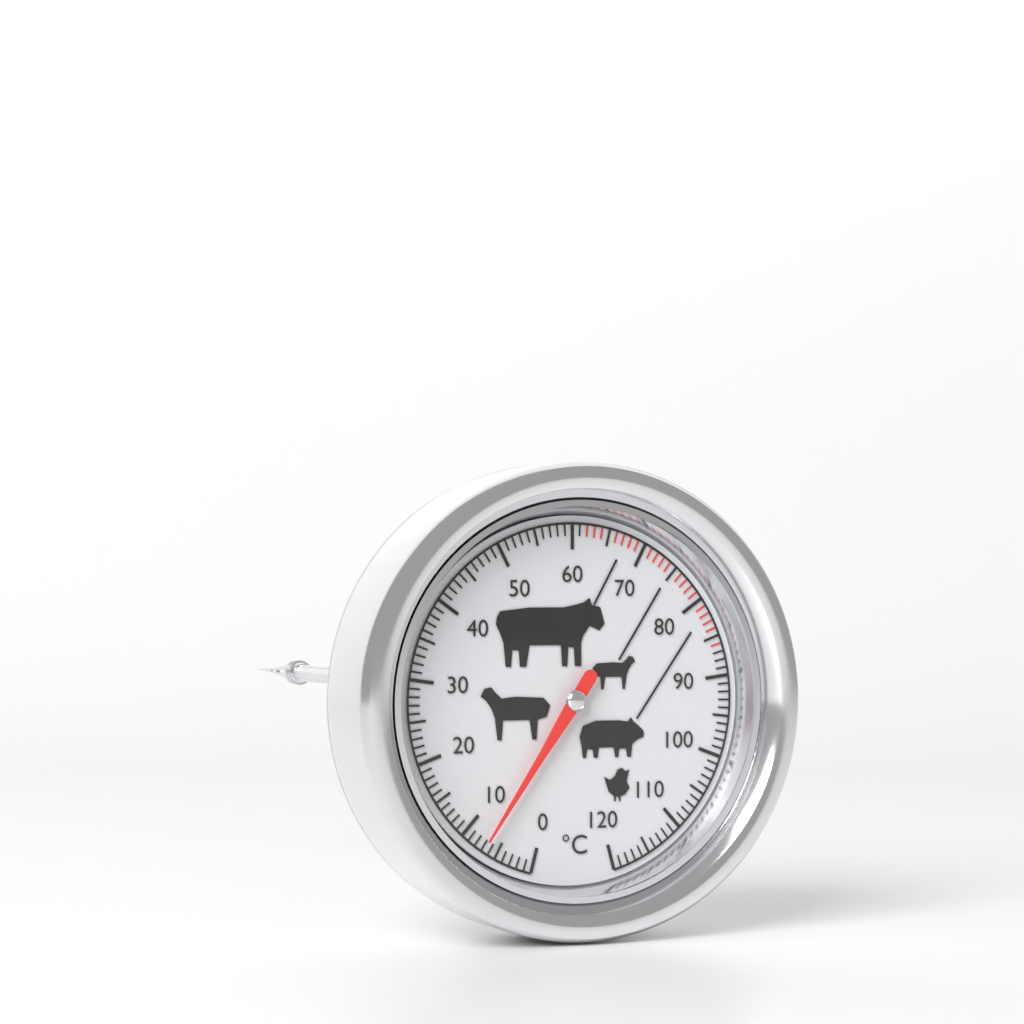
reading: 7 °C
